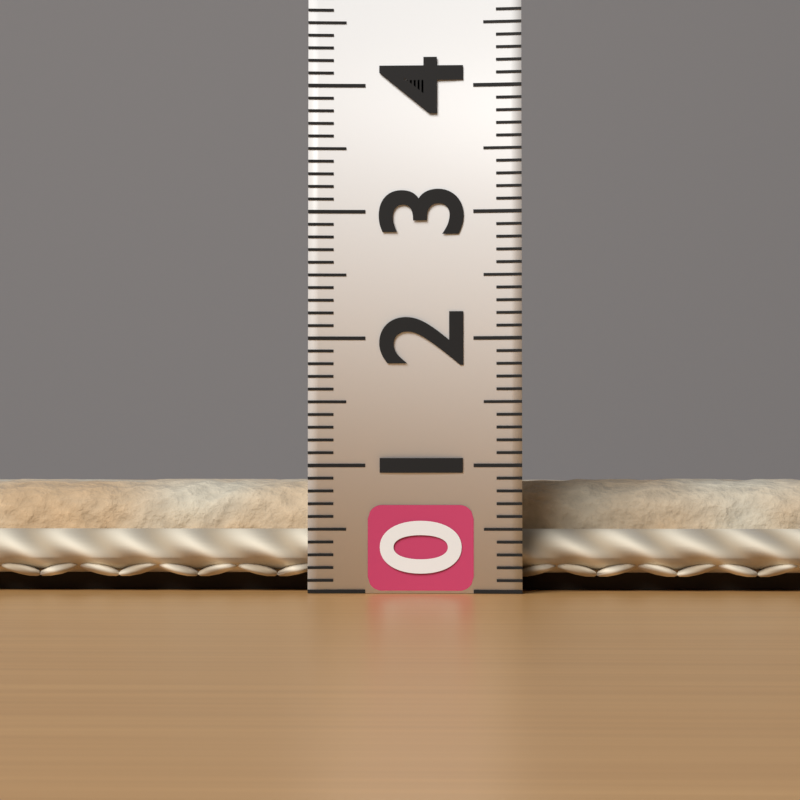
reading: 0.9 (no unit)
